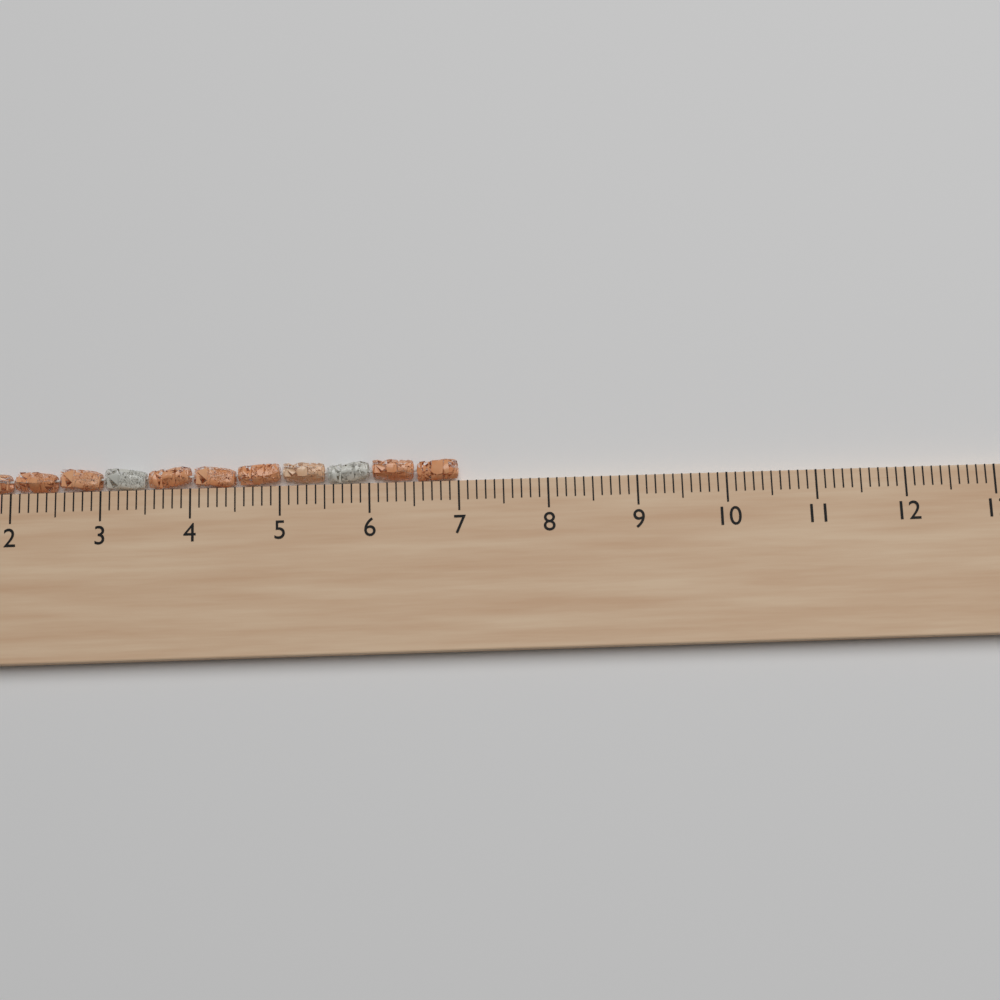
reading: 7.0 cm
